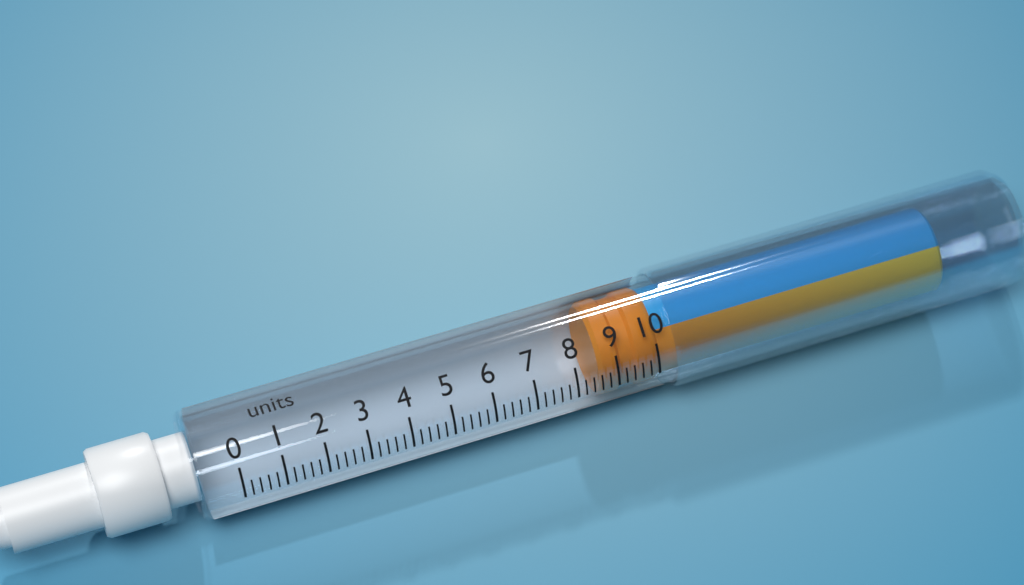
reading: 8.6 units
